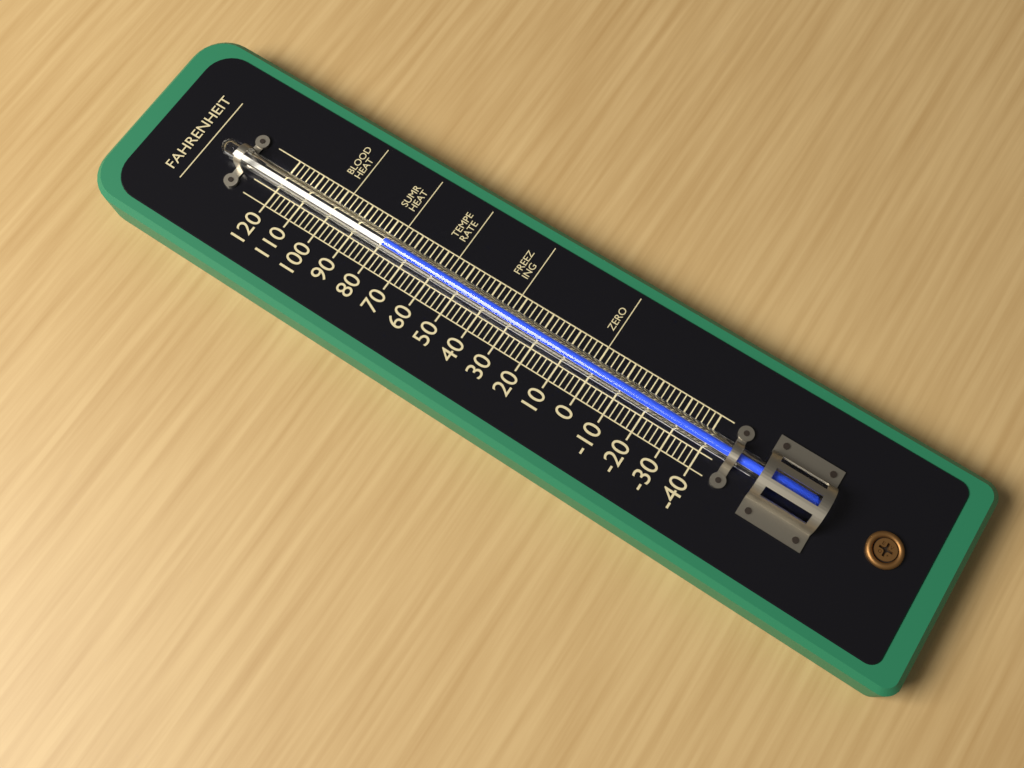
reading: 78 °F
